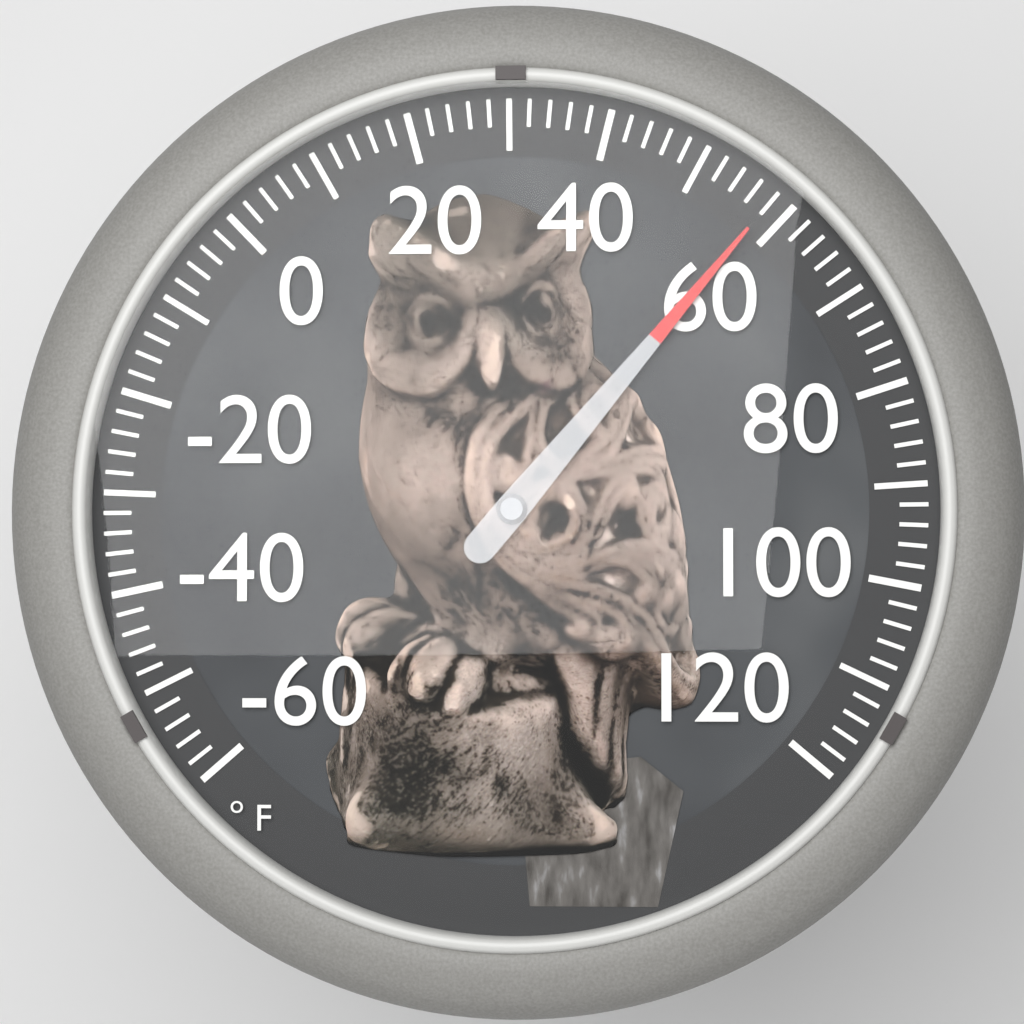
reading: 58 °F
